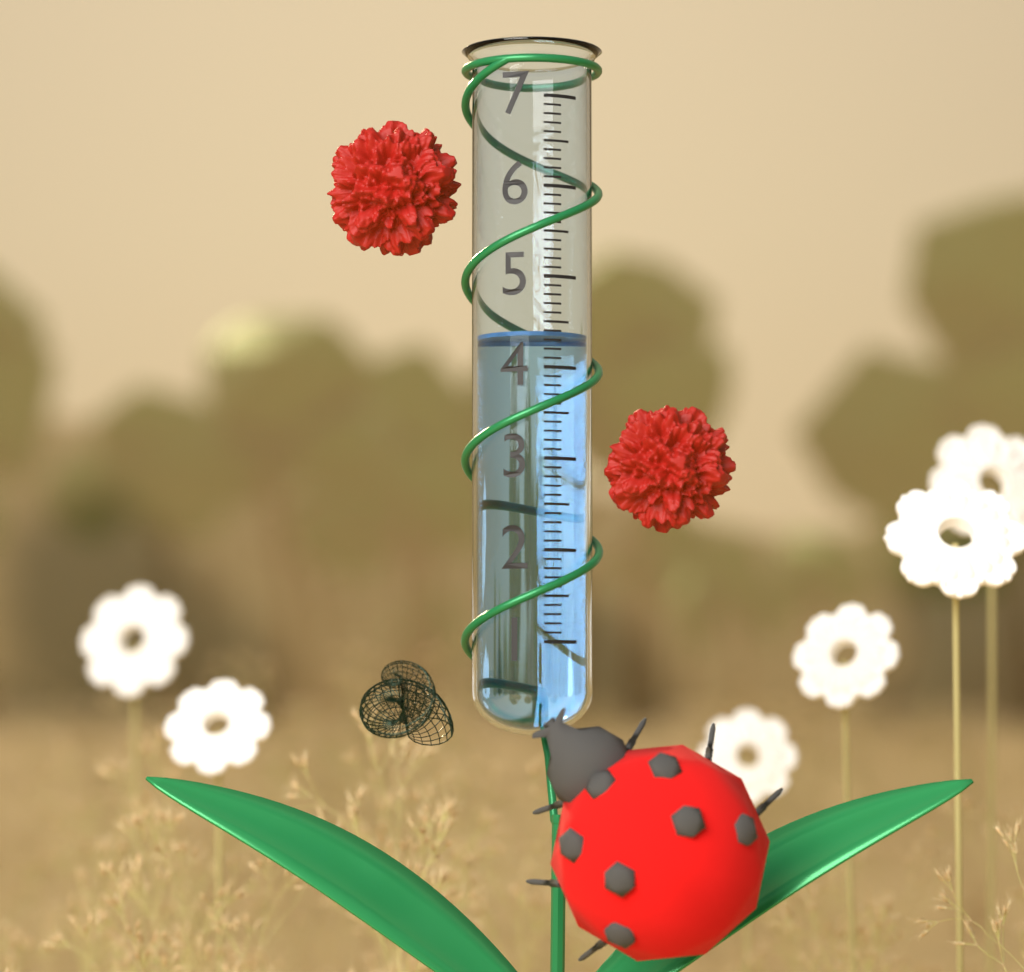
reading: 4.4 (no unit)
